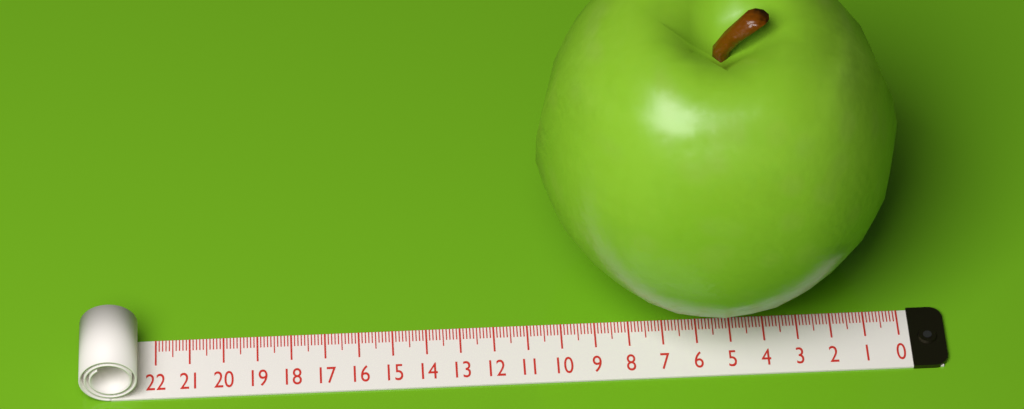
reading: 10.6 (no unit)
